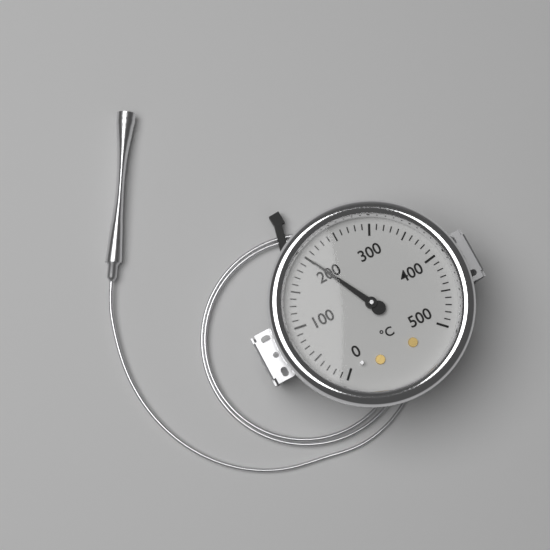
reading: 200 °C
